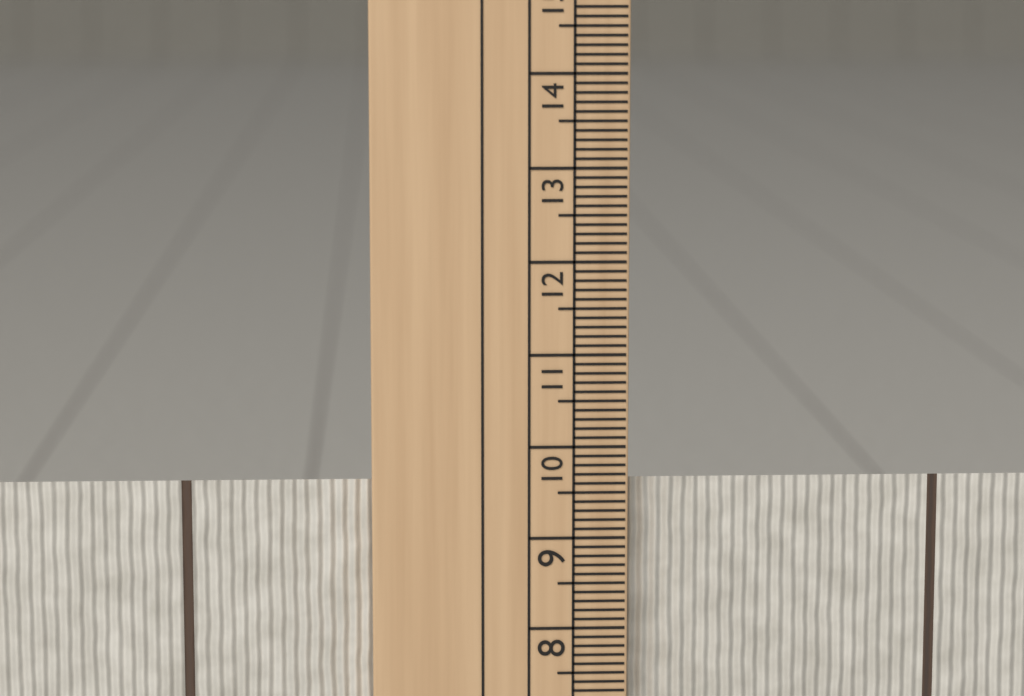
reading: 9.6 cm
